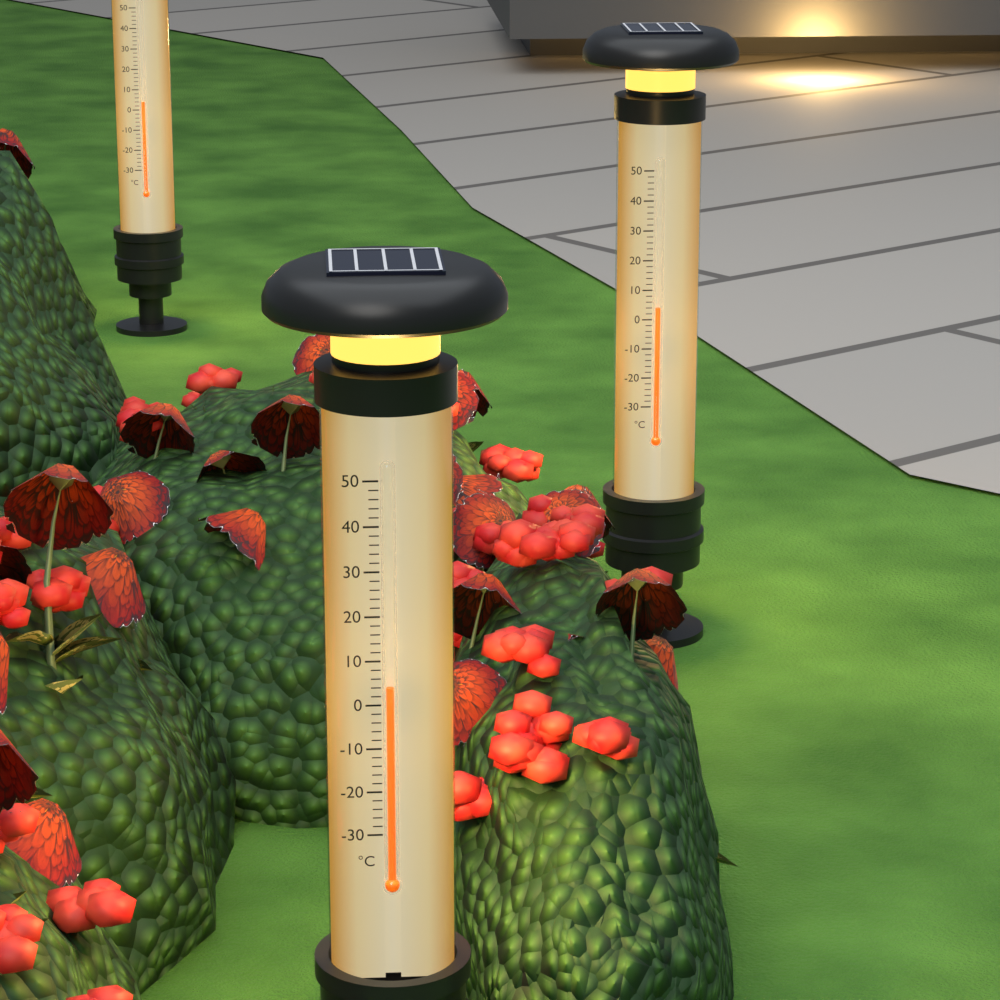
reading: 4 °C
